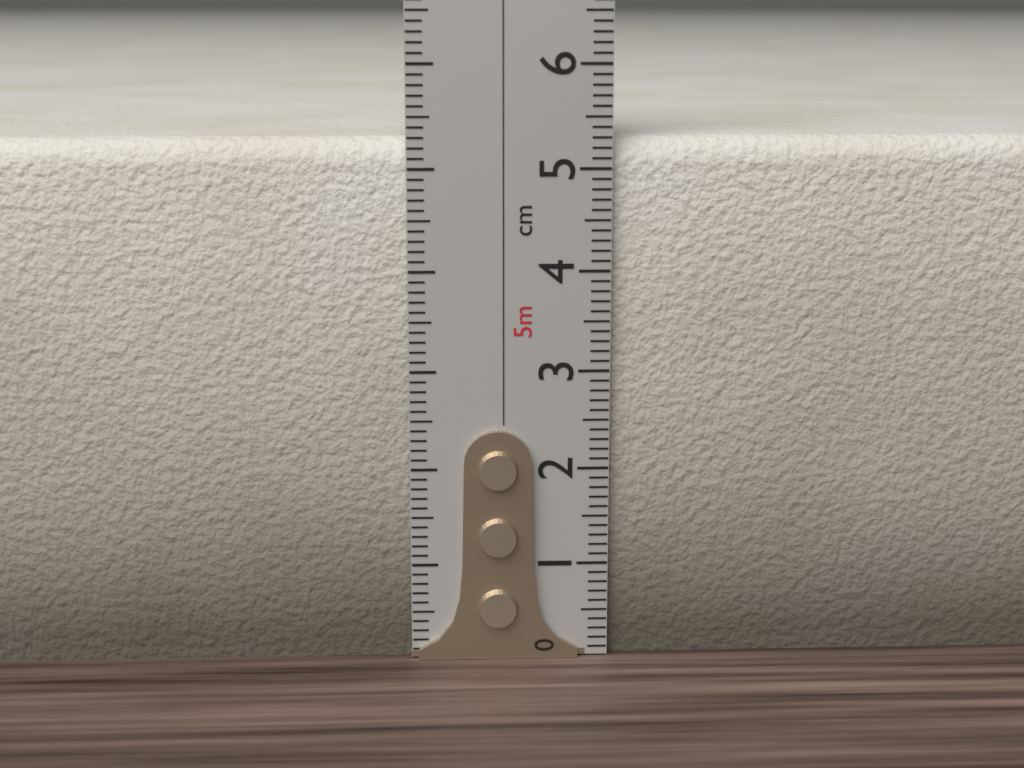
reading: 5.3 cm
